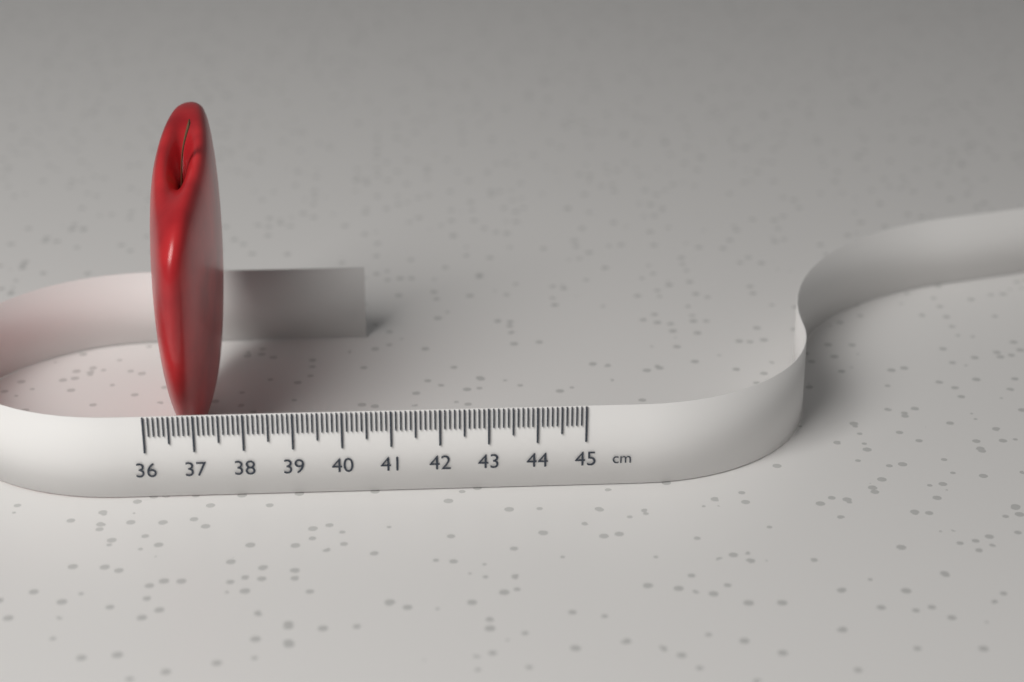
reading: 37.4 cm
